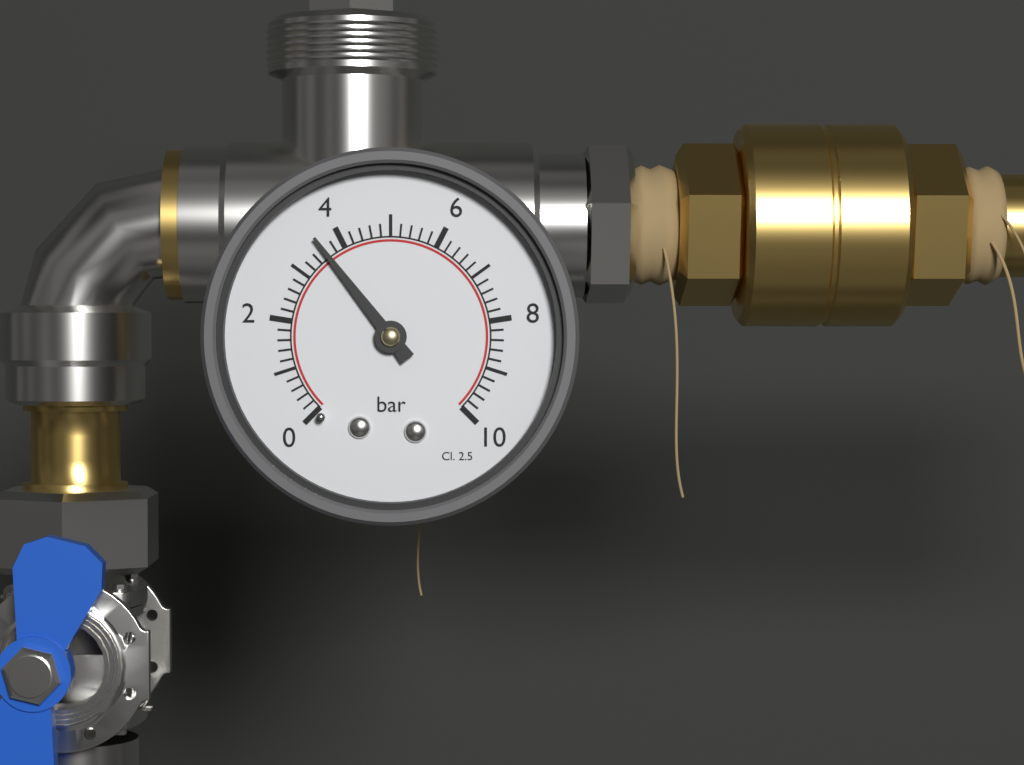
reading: 3.6 bar
